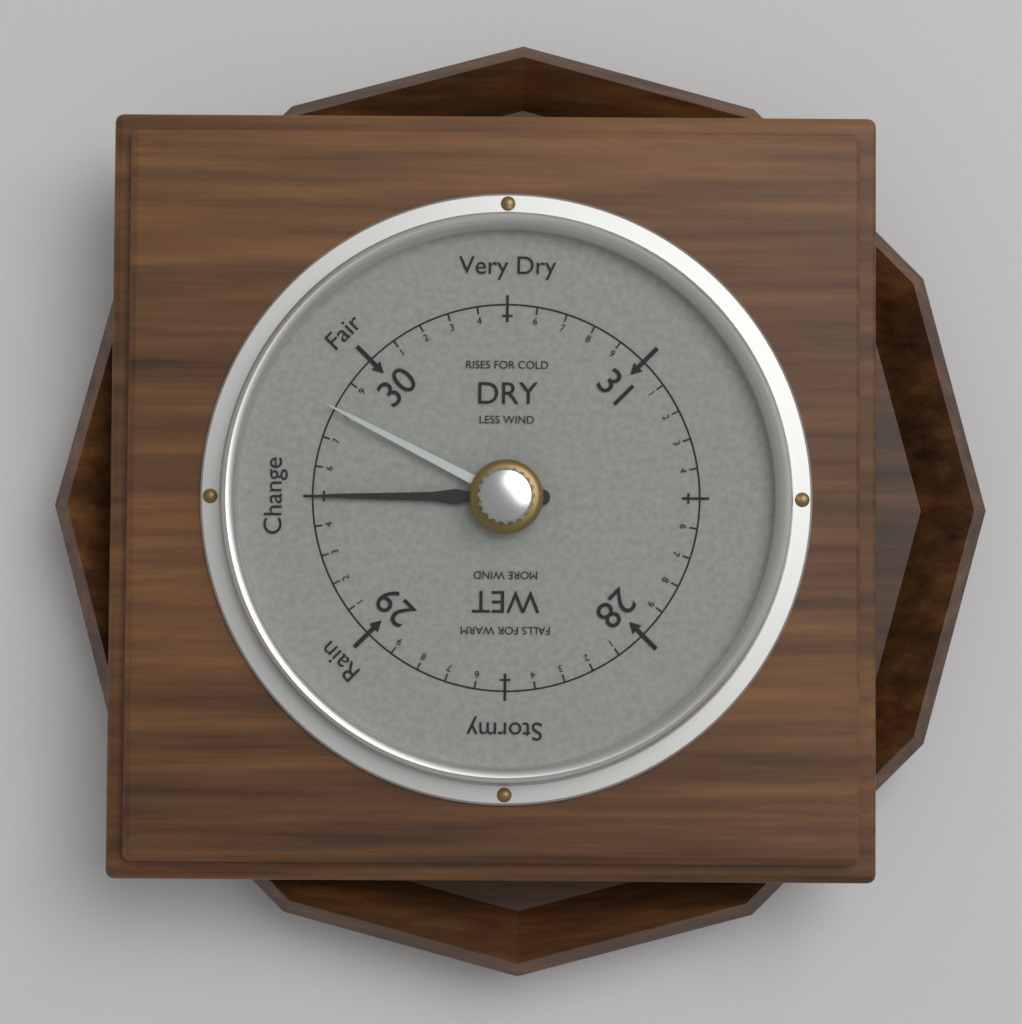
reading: 29.5 (no unit)
